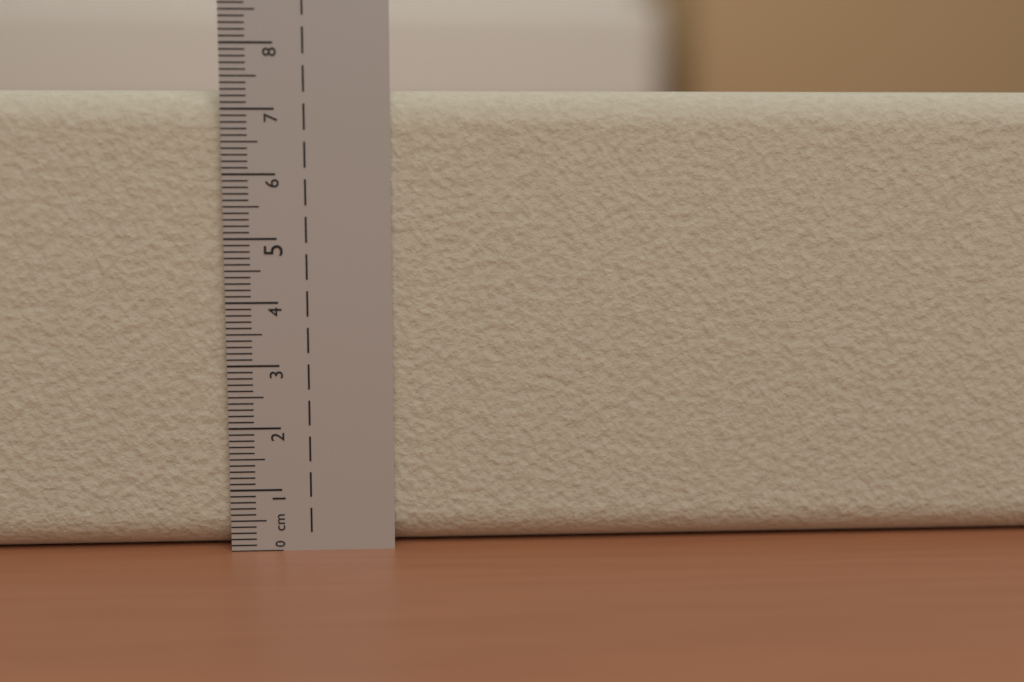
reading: 7.3 cm
